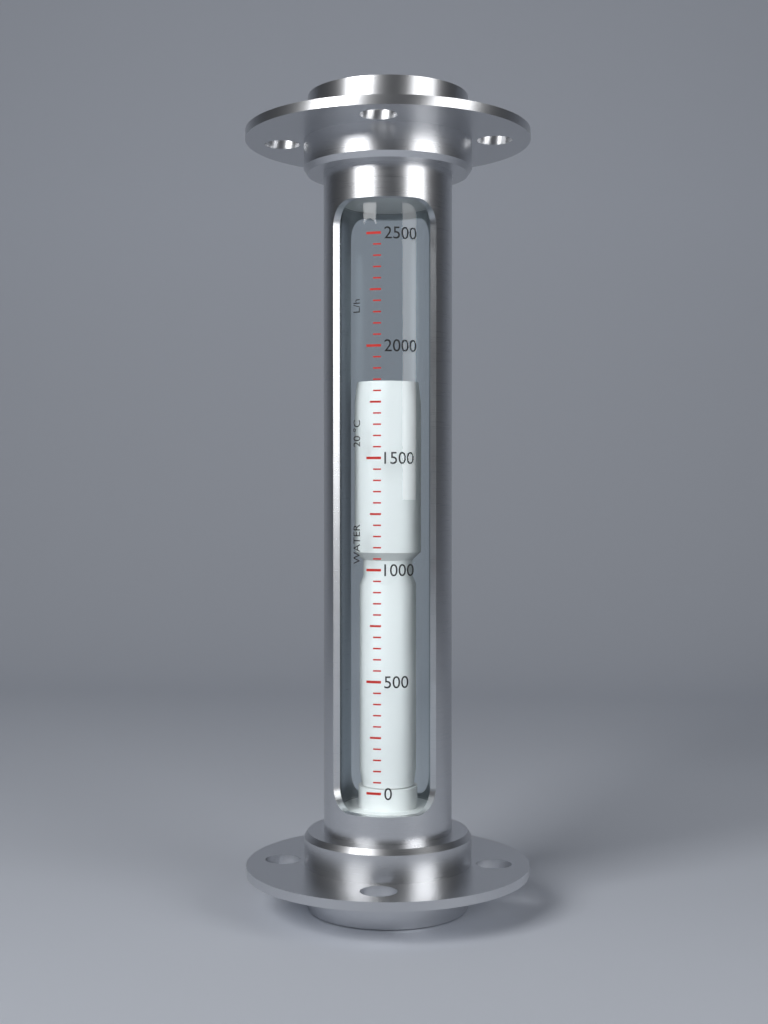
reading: 1850 L/h
